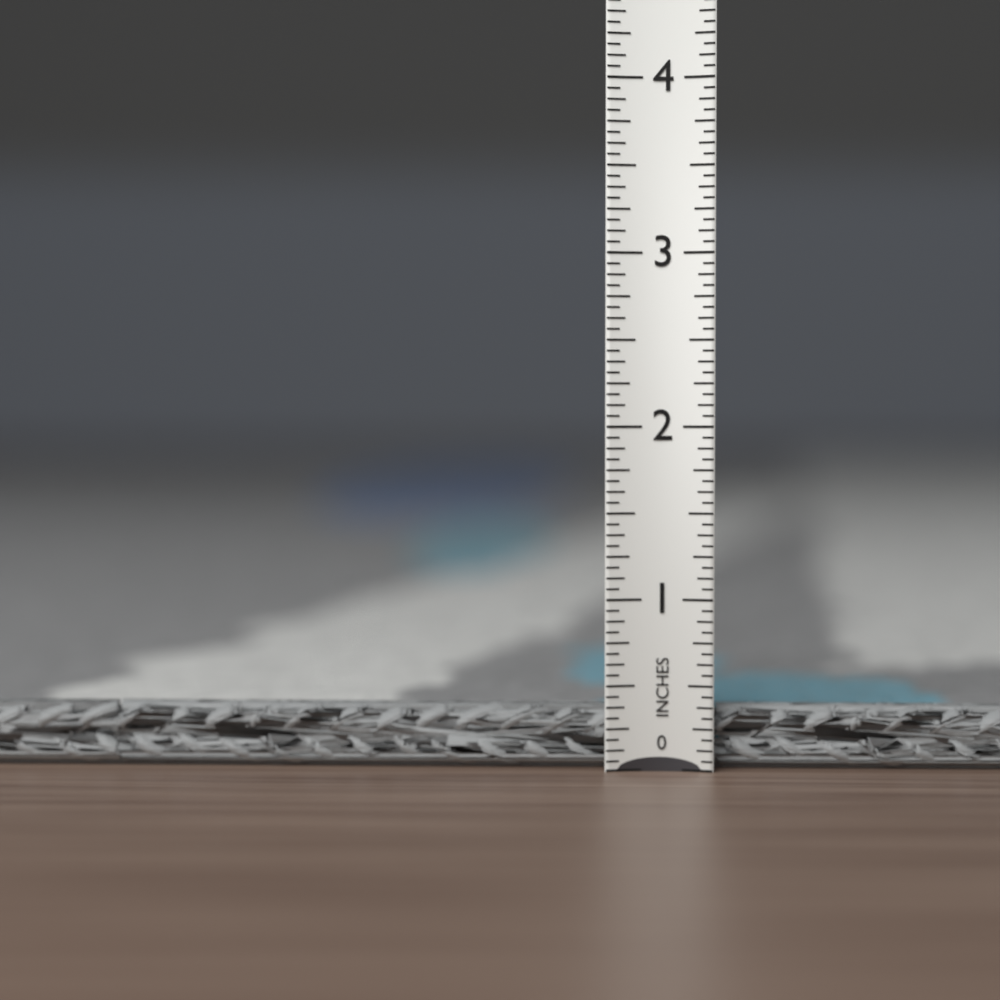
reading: 0.3125 in
